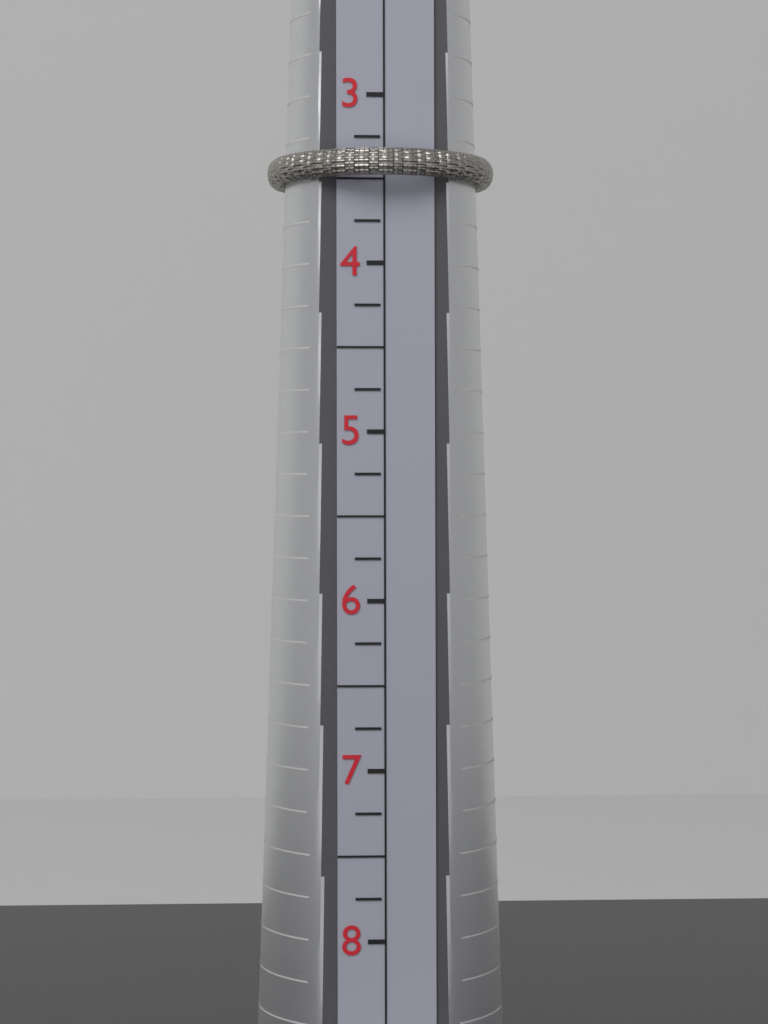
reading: 3.50 (no unit)
